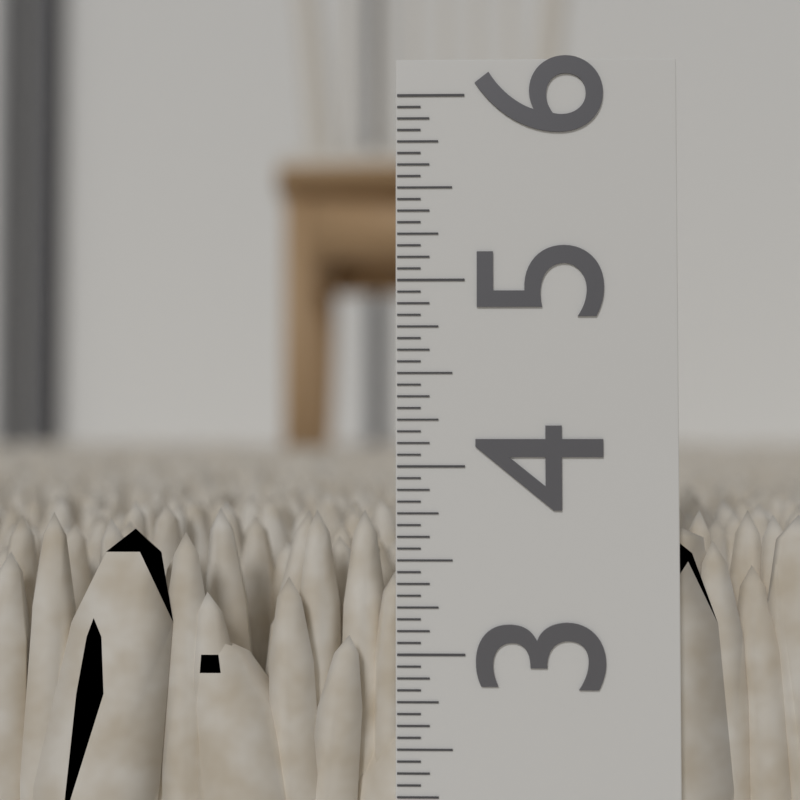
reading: 3.7500 in
